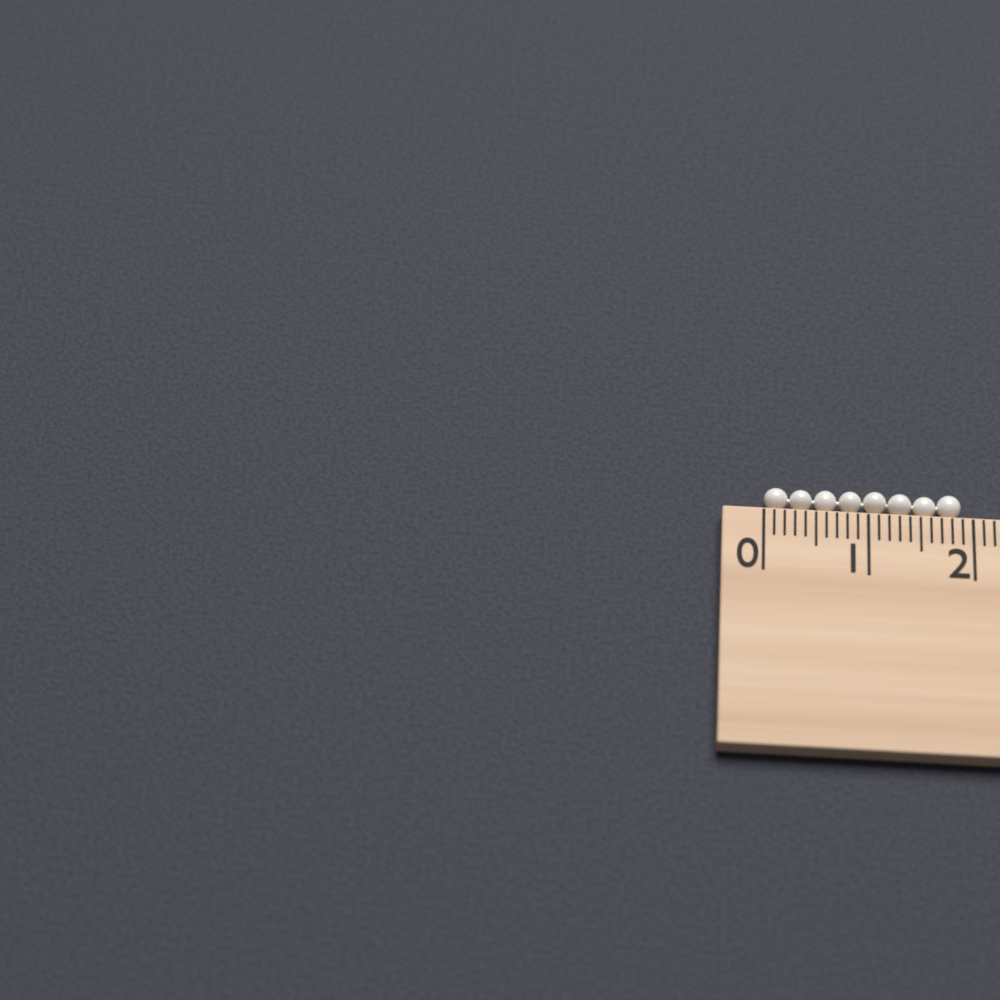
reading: 1.9 cm
